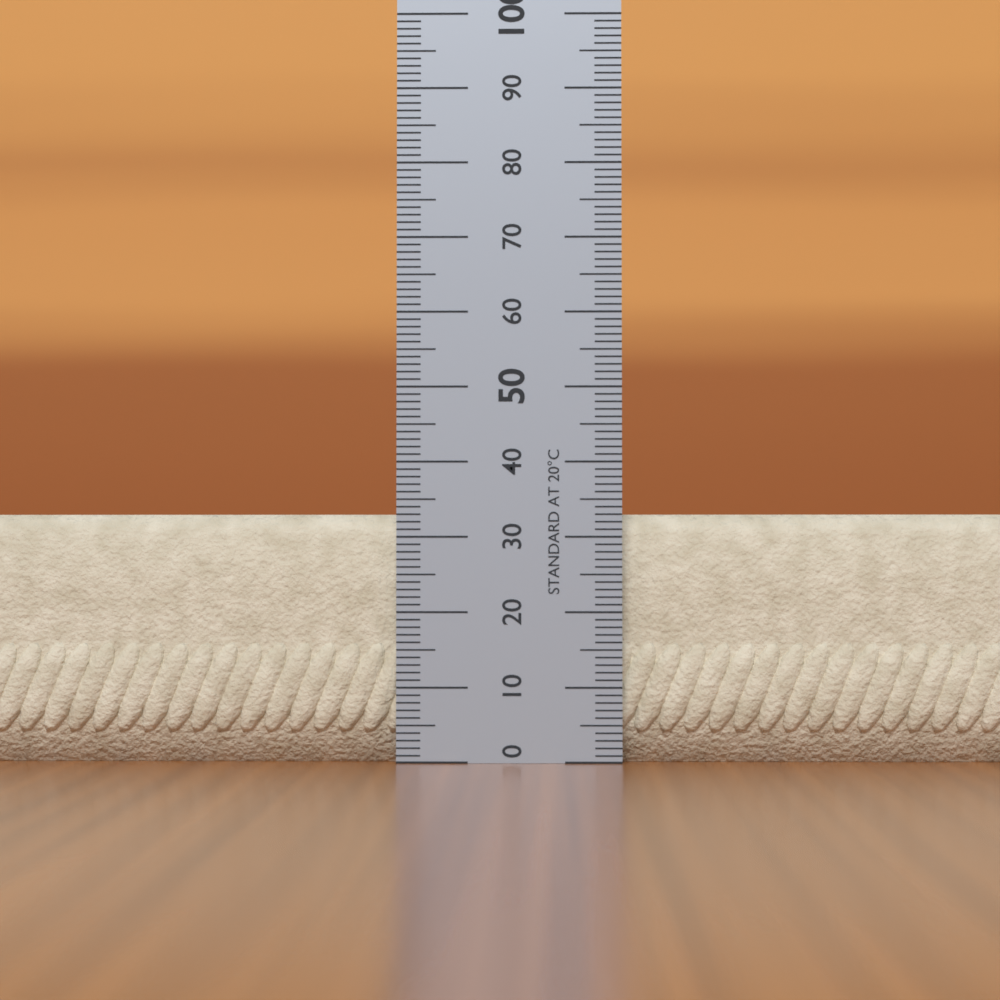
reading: 33 (no unit)
